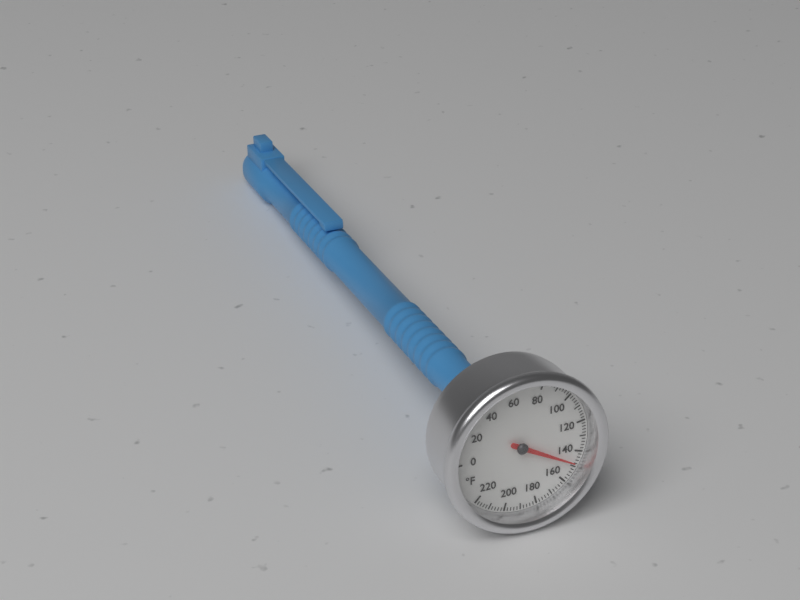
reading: 148 °F
